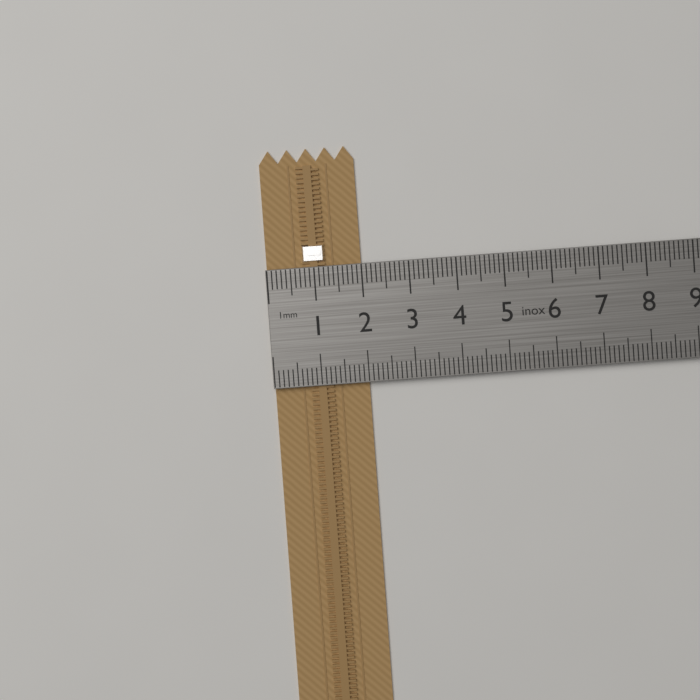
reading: 2.0 cm
